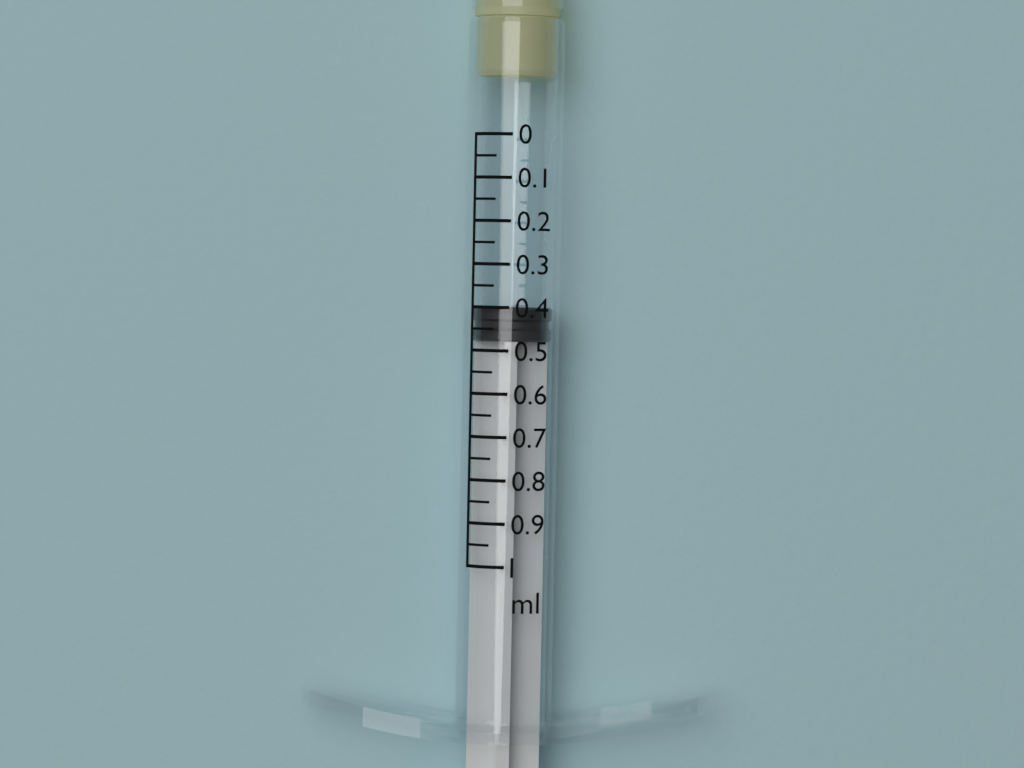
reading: 0.40 ml
